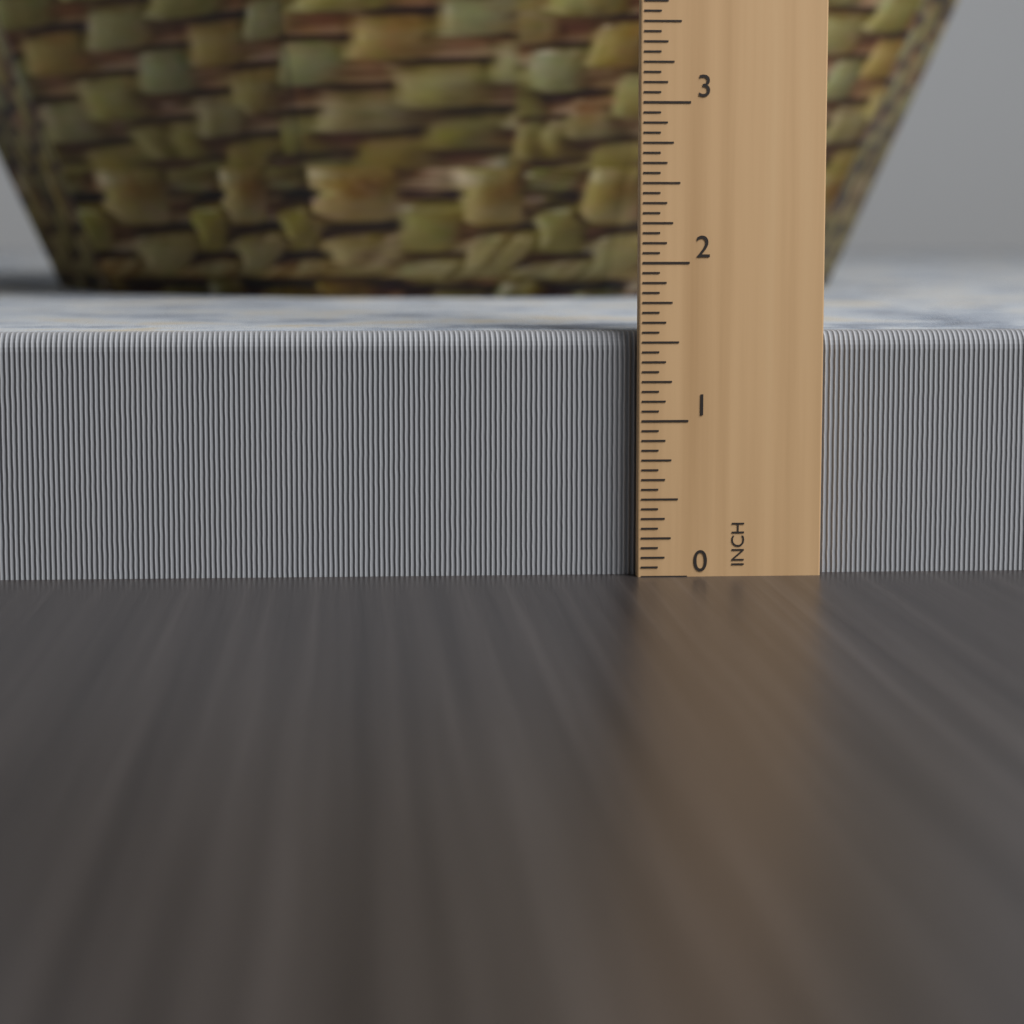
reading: 1.5625 in
